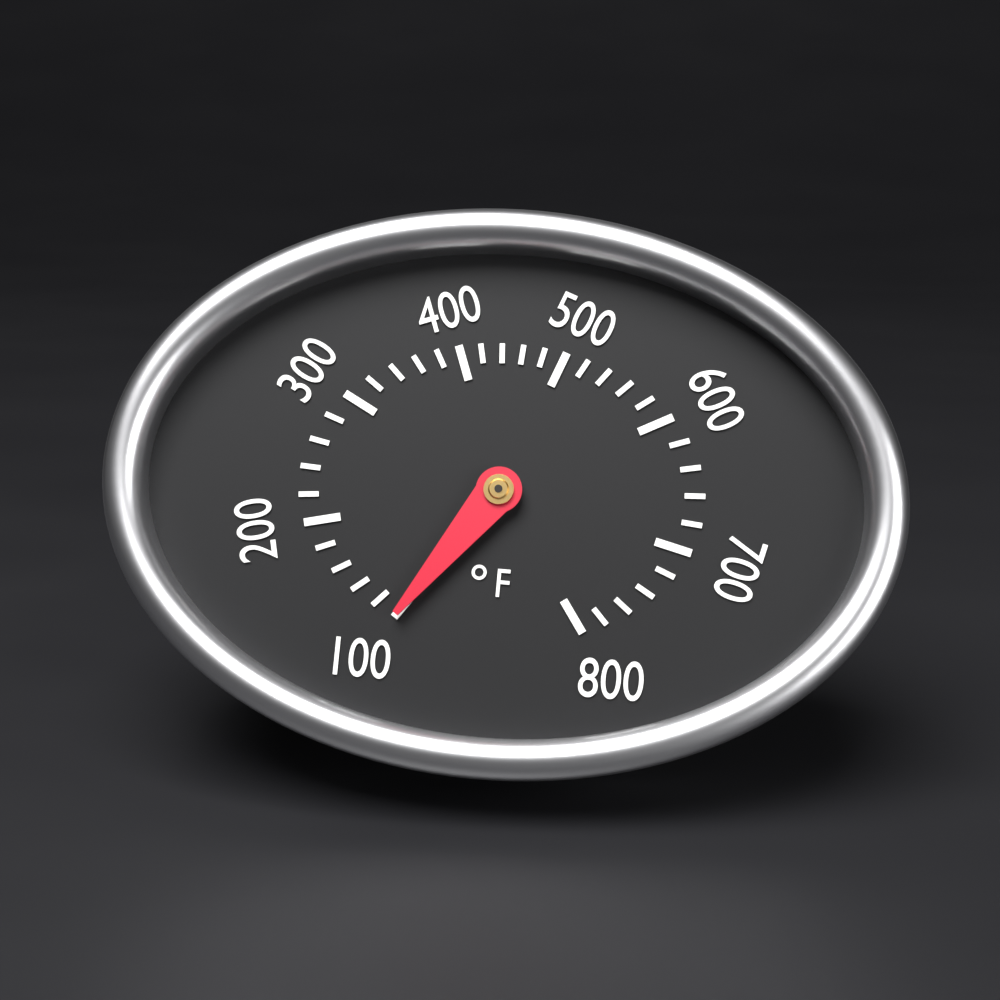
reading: 100 °F
